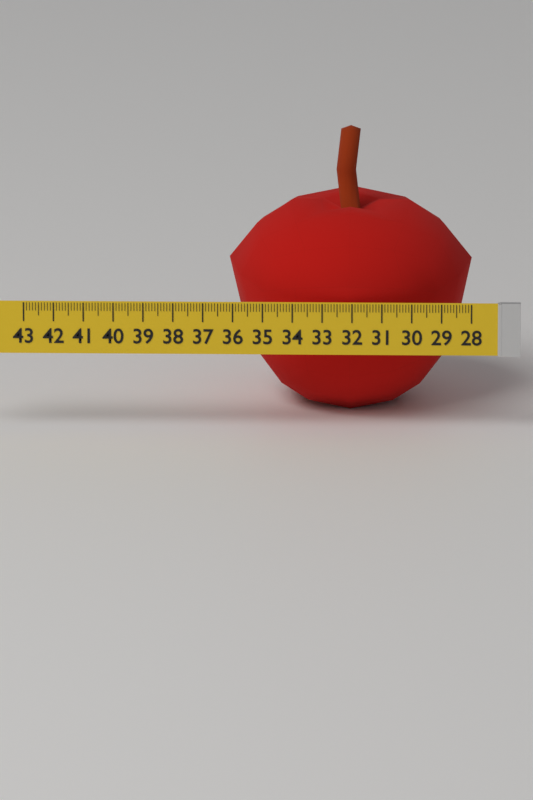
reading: 36.2 (no unit)
